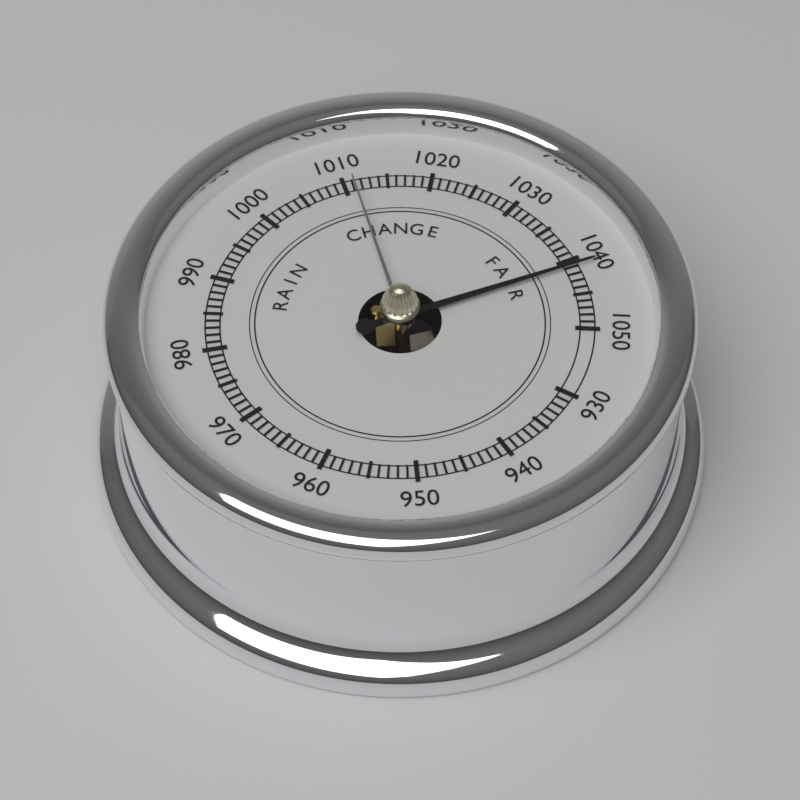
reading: 1041 (no unit)
